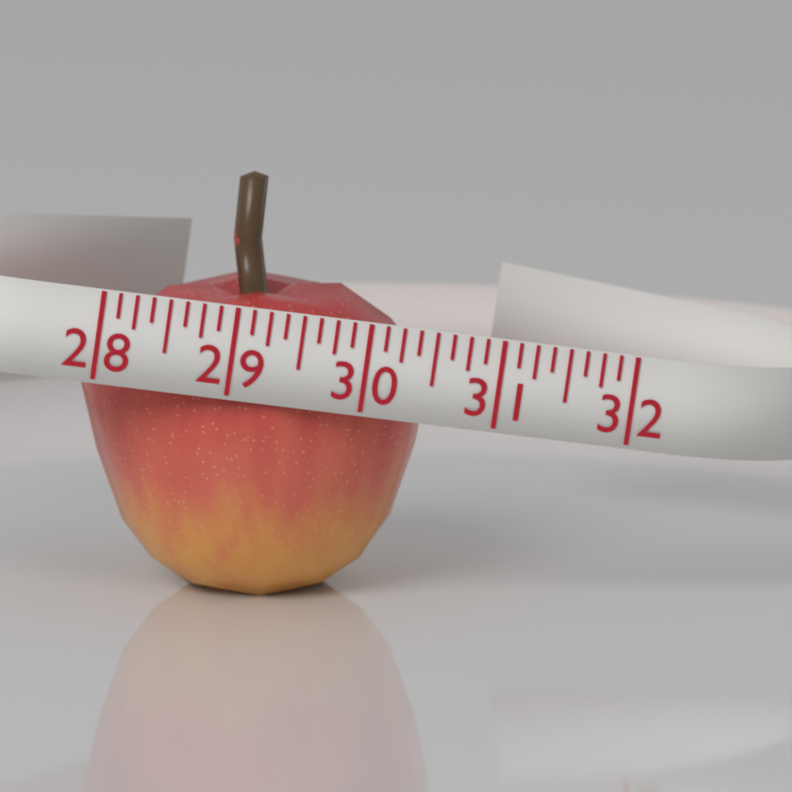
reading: 30.625 (no unit)
